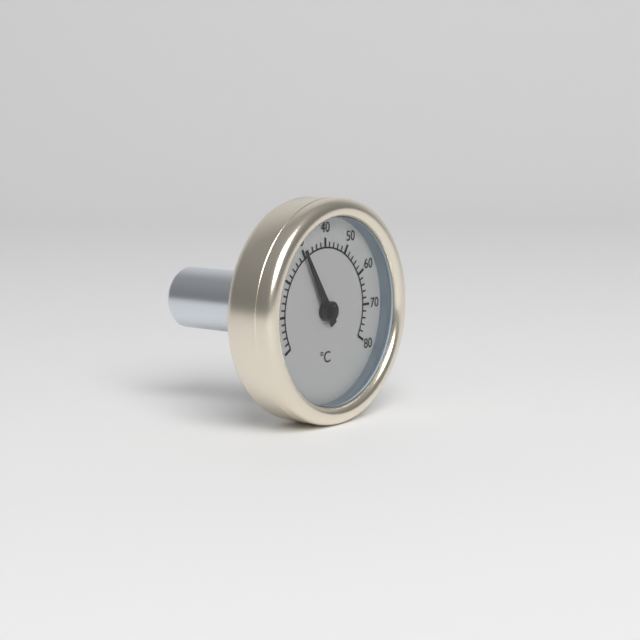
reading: 30 °C
